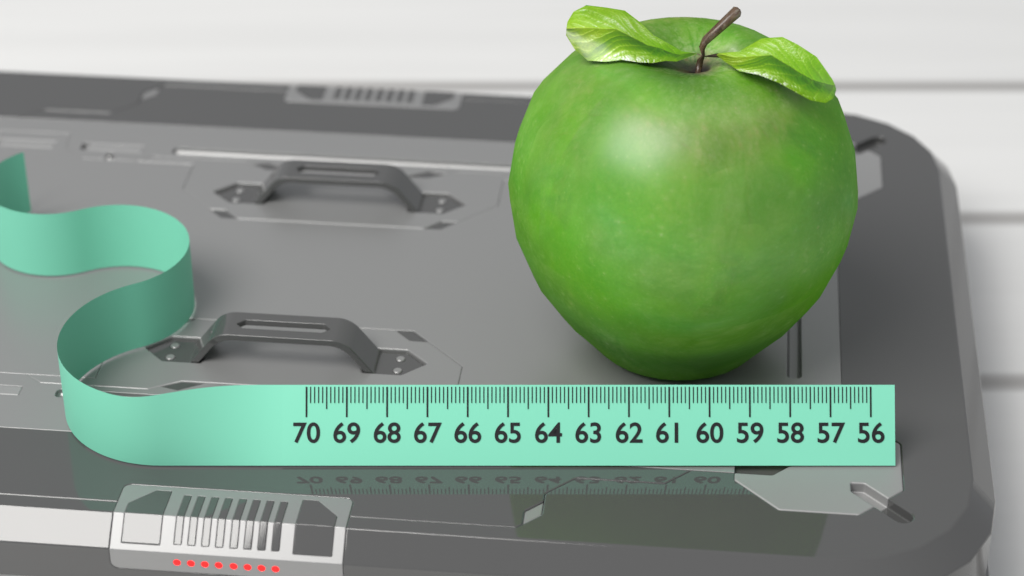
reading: 65.0 (no unit)
